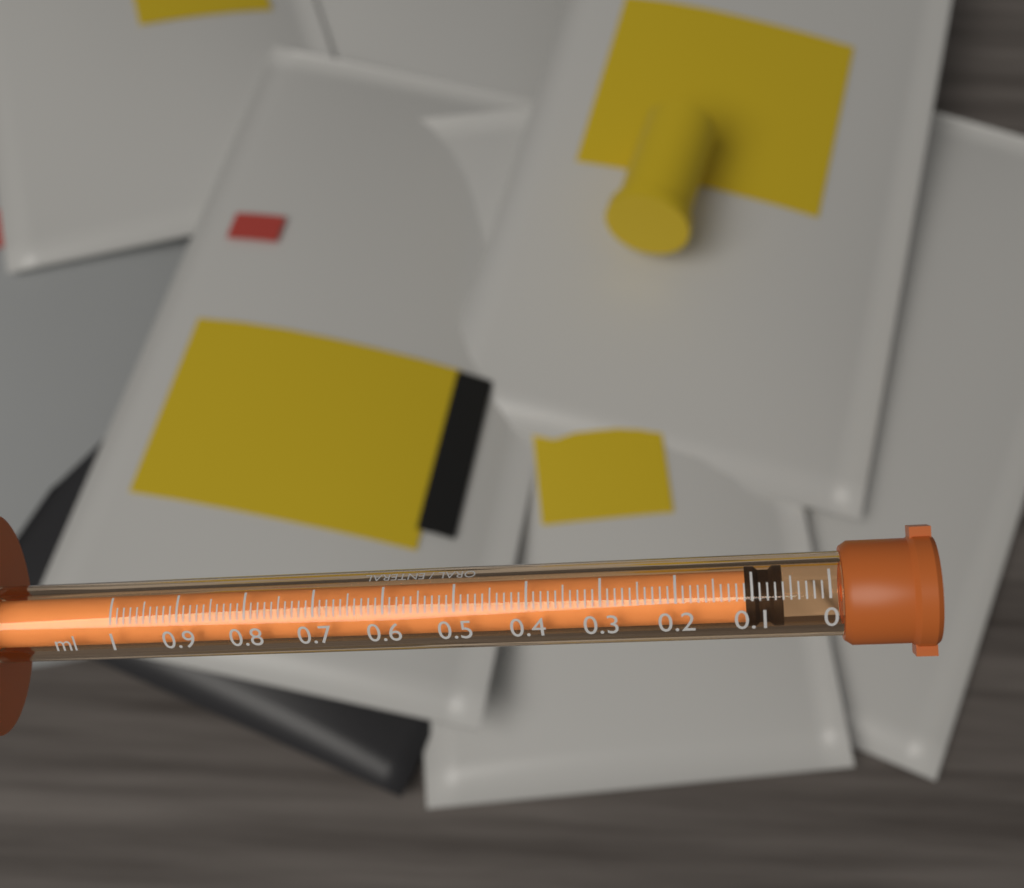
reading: 0.06 ml
